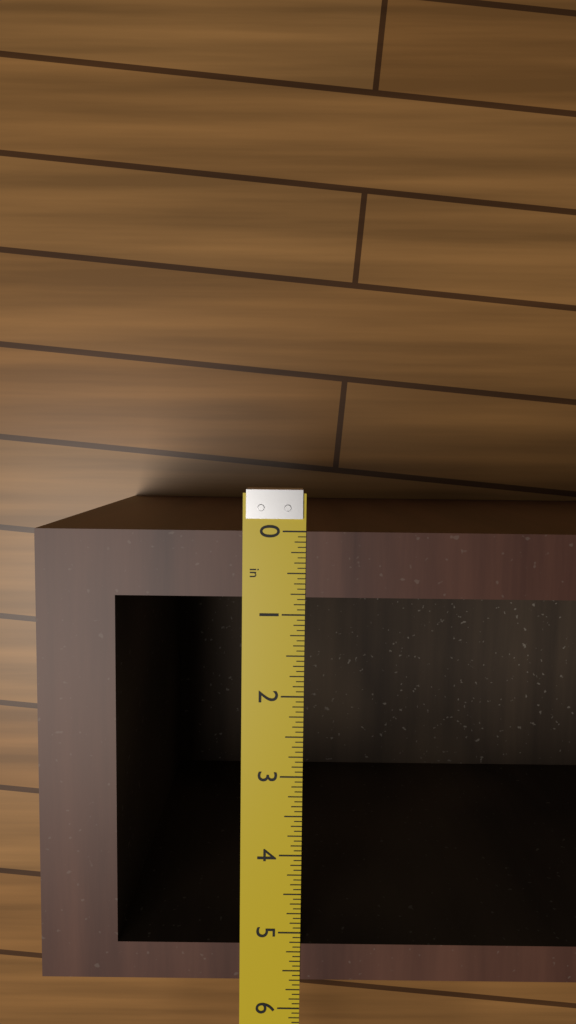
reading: 5.6250 in
